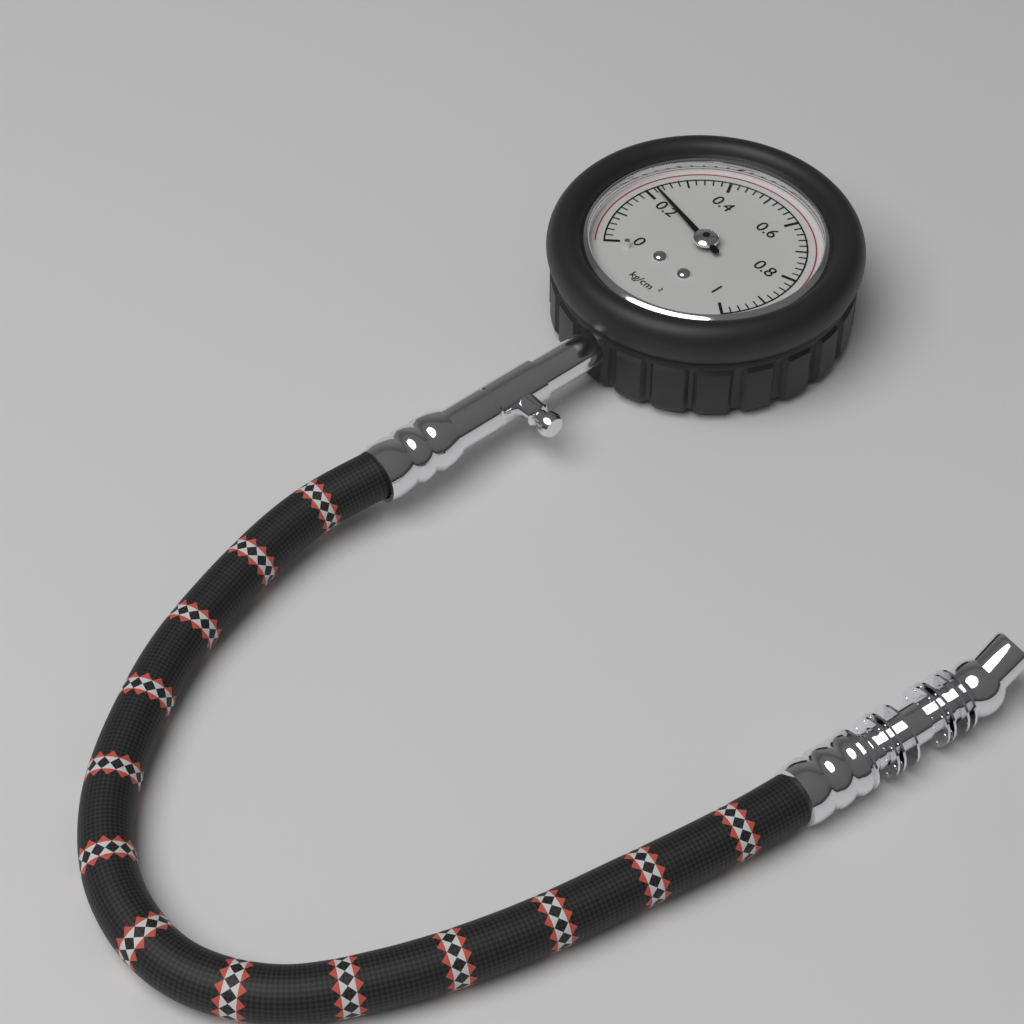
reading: 0.22 kg/cm²
